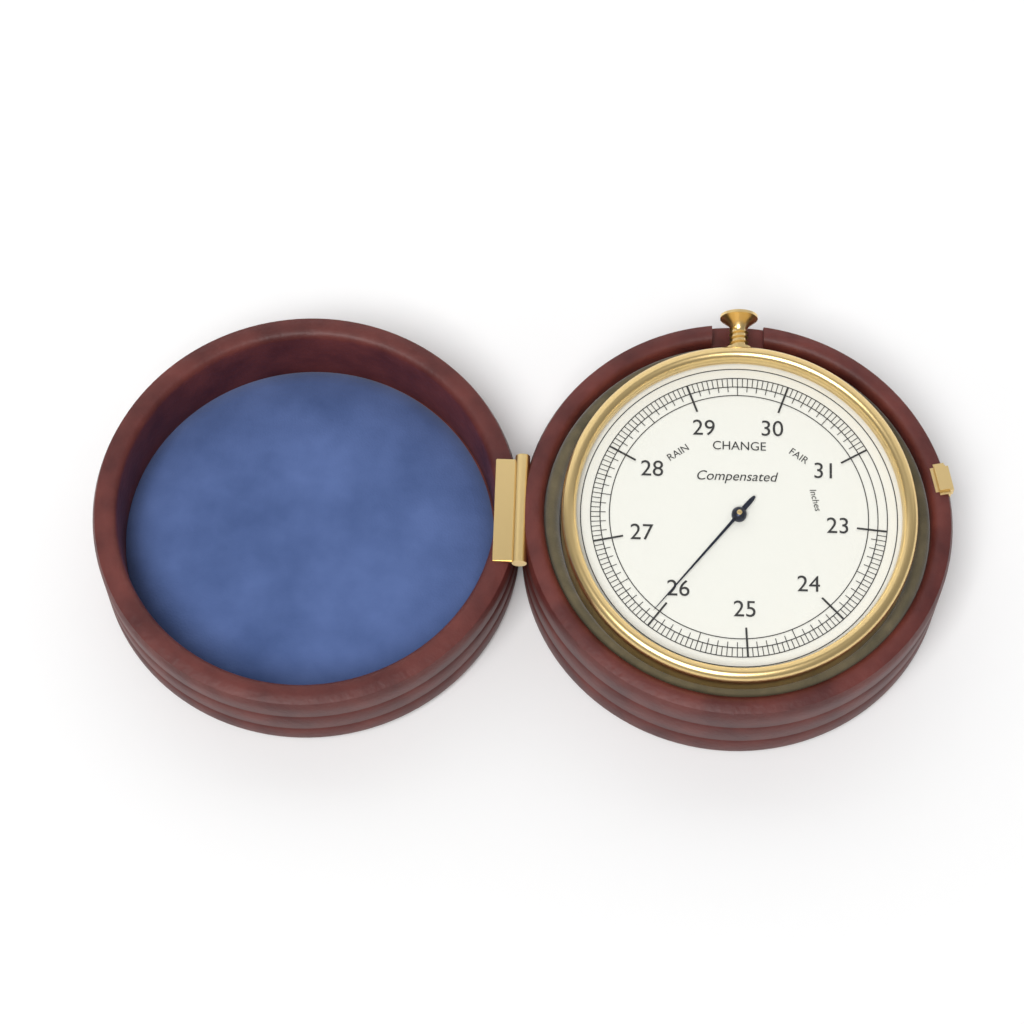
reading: 26.05 inches
